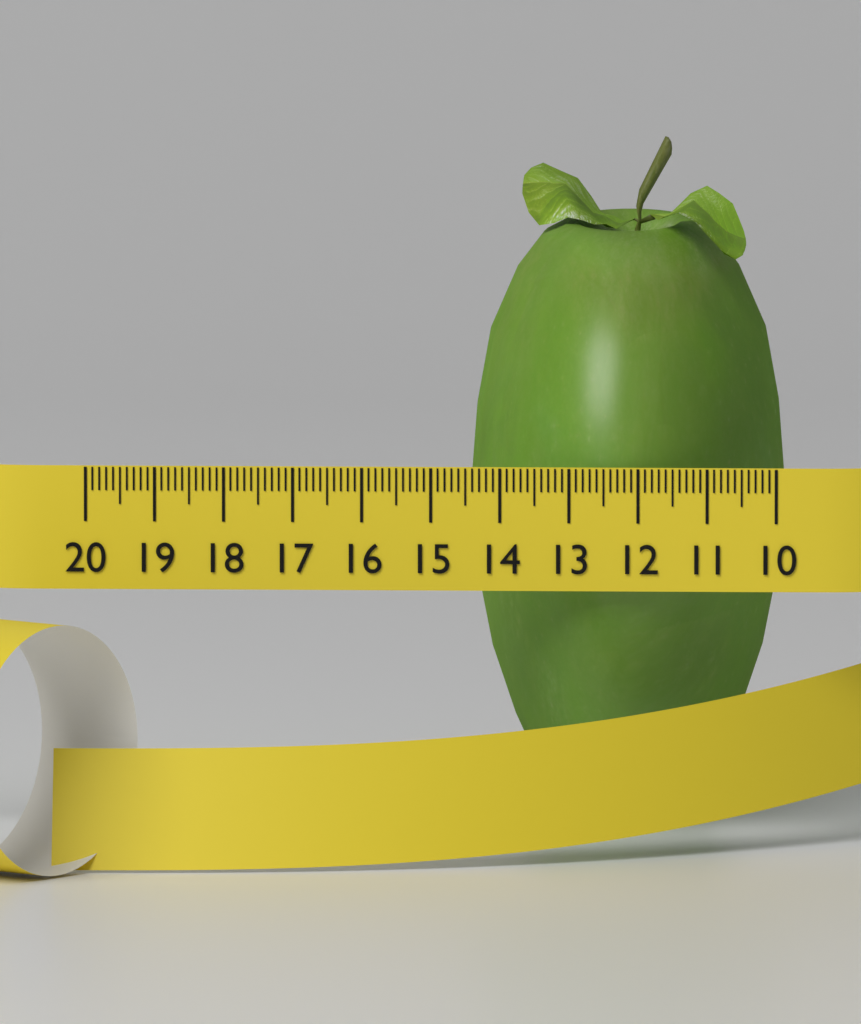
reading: 14.6 (no unit)
